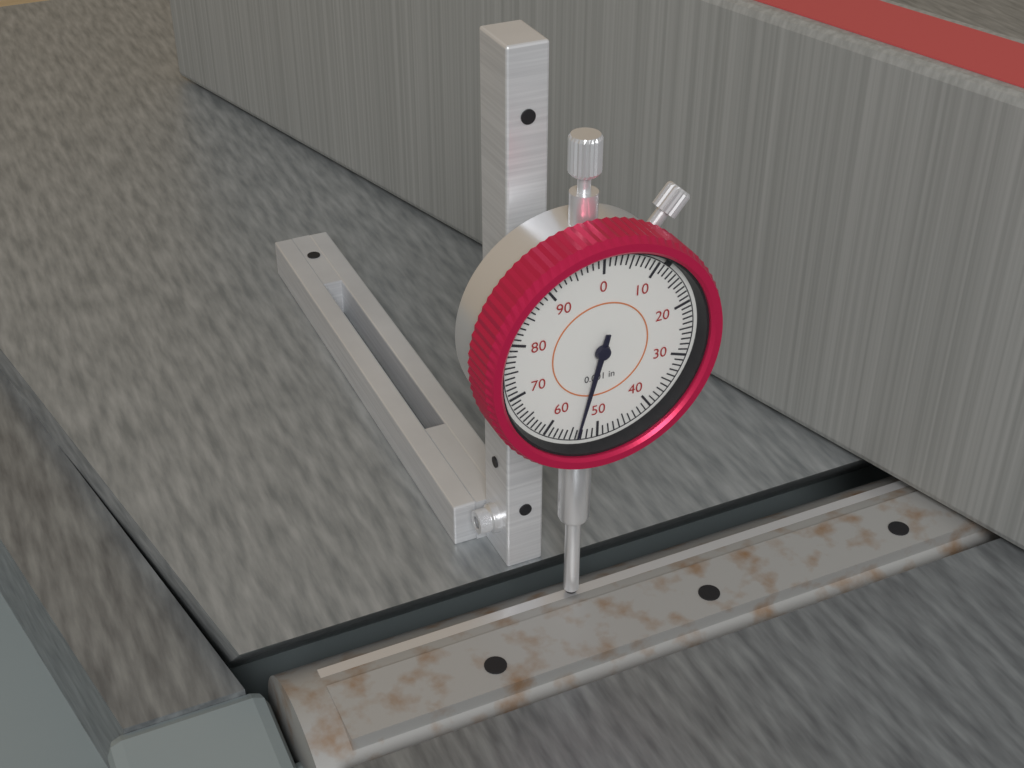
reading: 0.054 in
